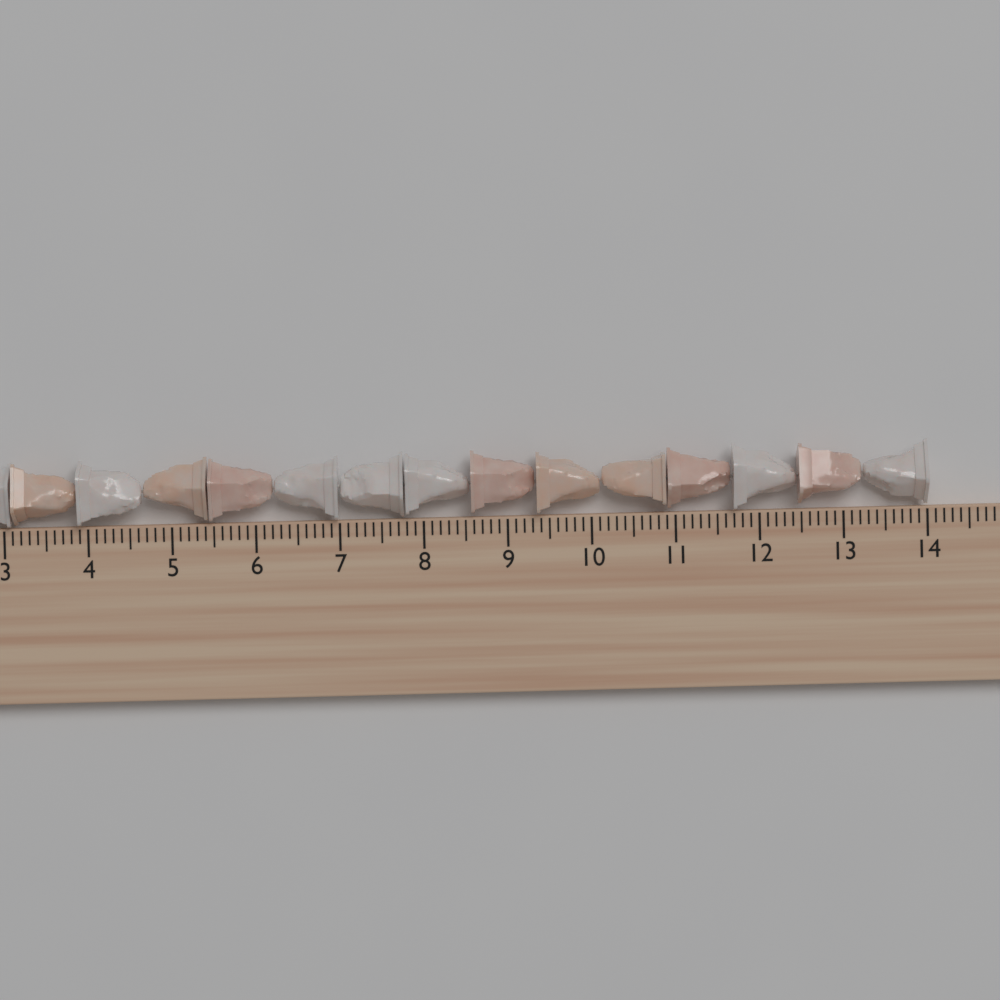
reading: 14.0 cm
